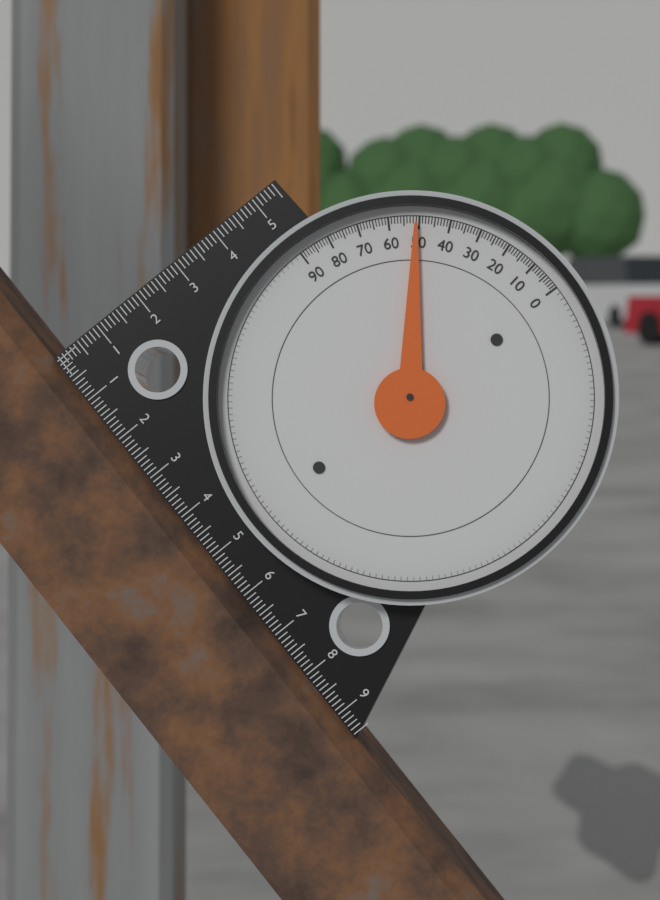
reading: 51 (no unit)
